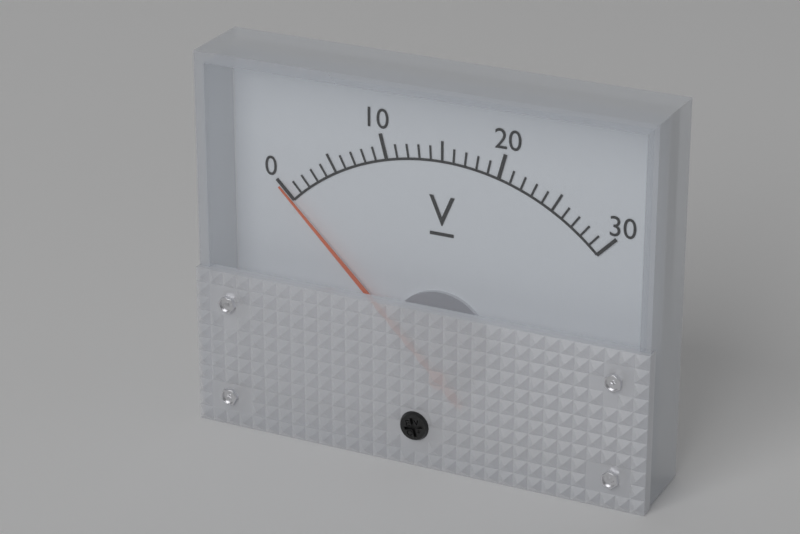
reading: 0 V
